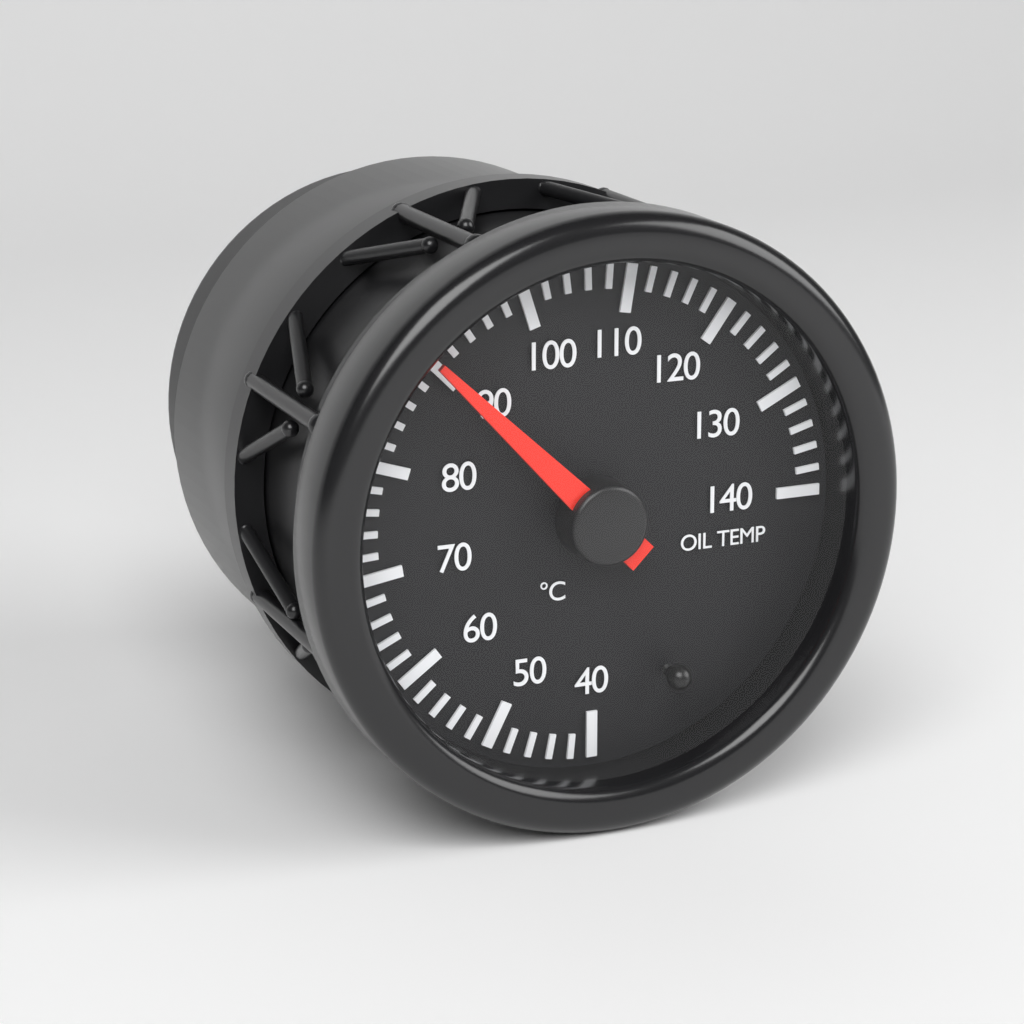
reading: 90 °C
